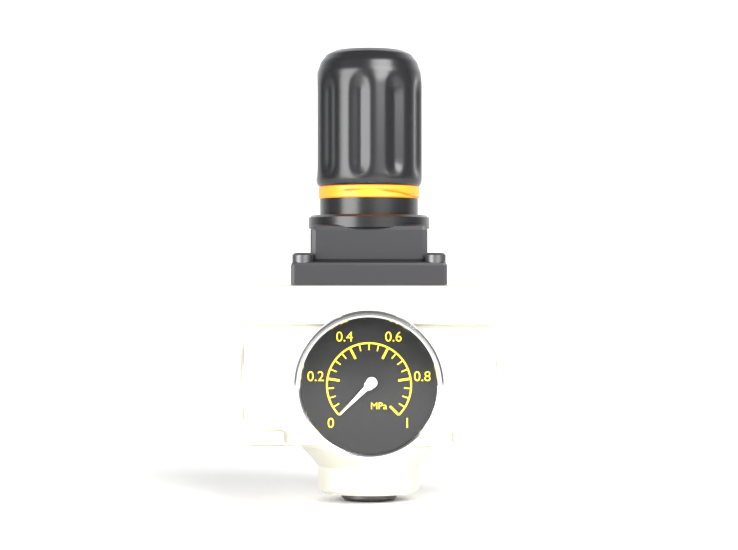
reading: 0.00 MPa
